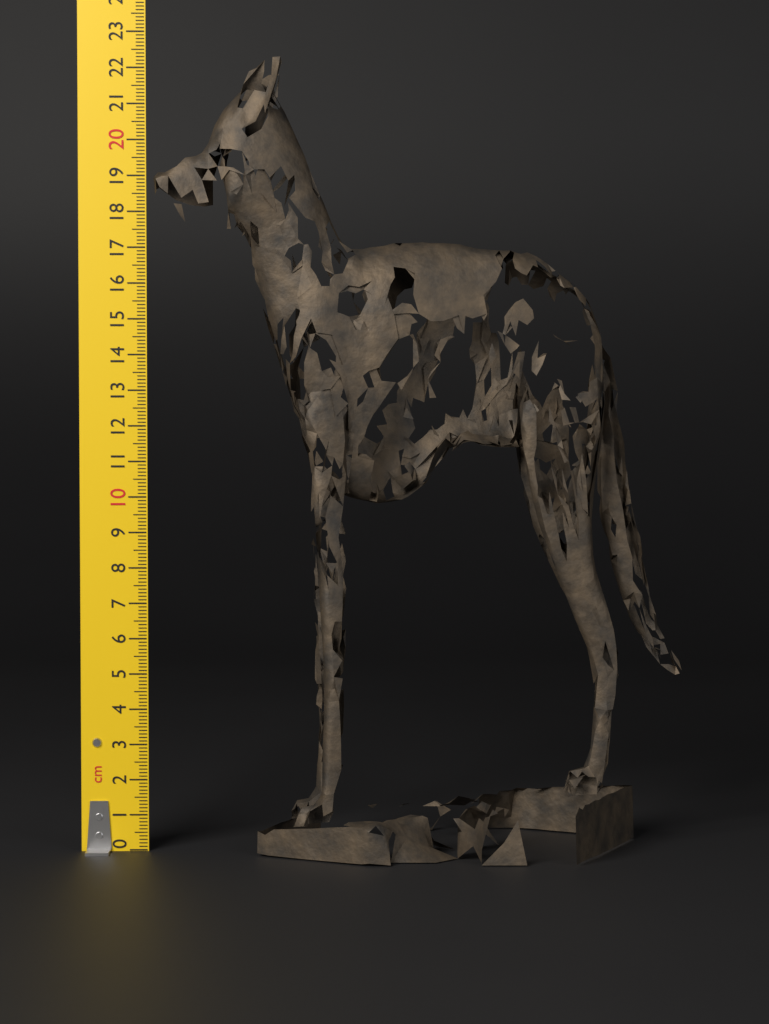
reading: 22.2 cm
